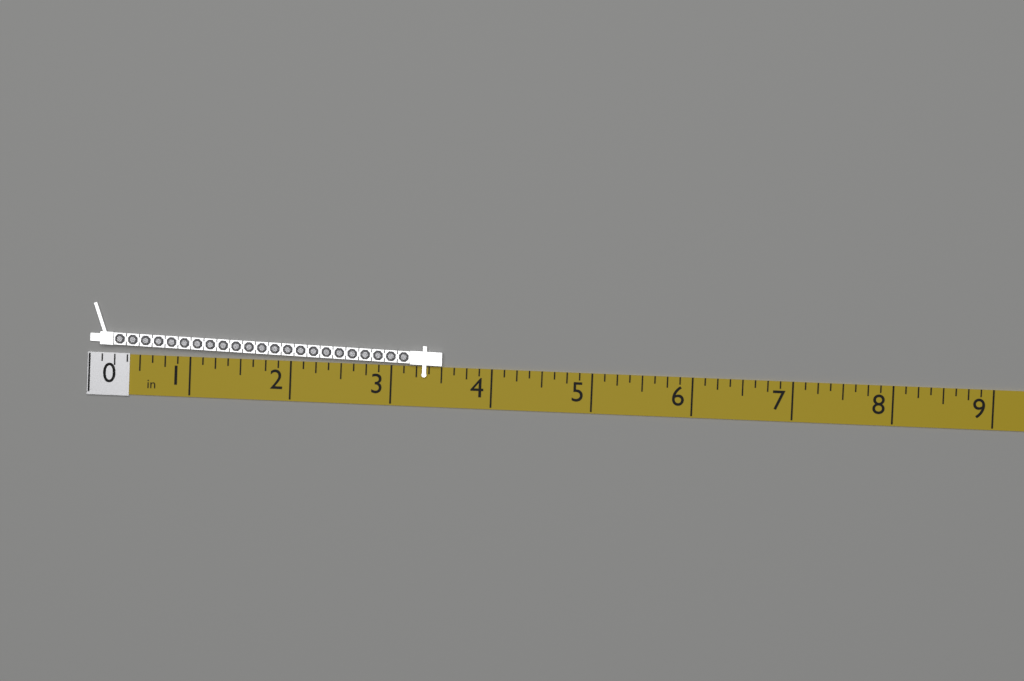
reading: 3.500 in
